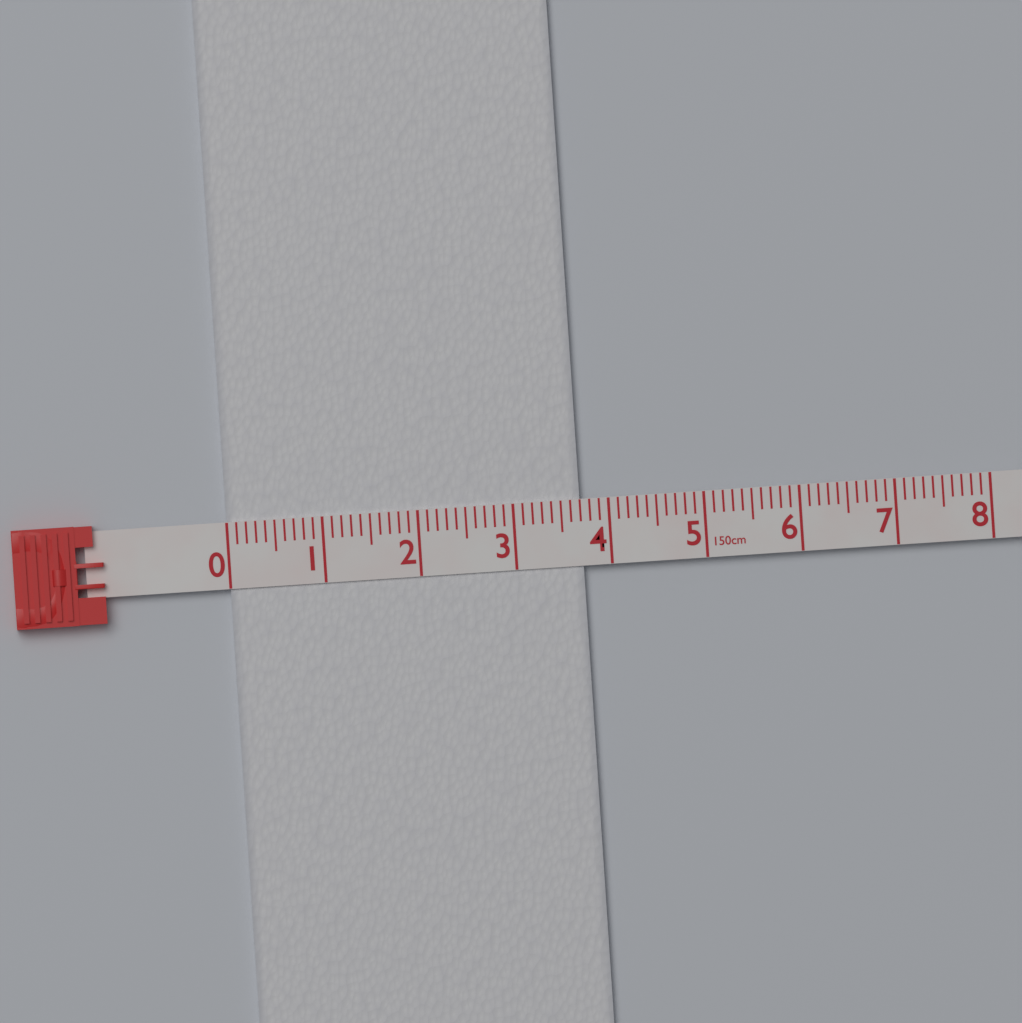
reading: 3.7 cm
